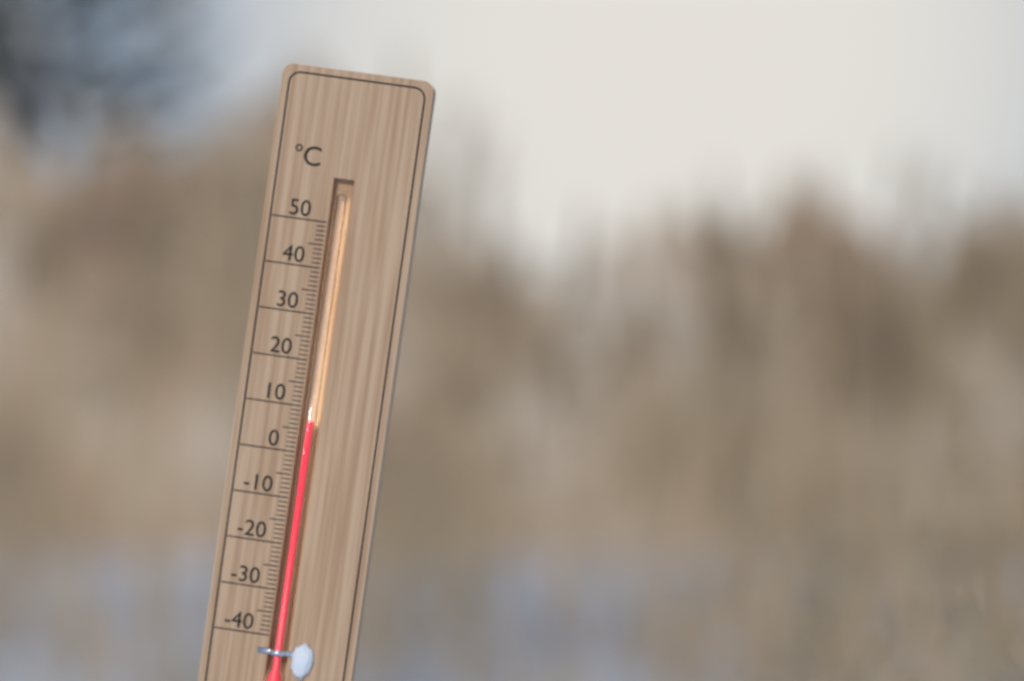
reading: 7 °C
